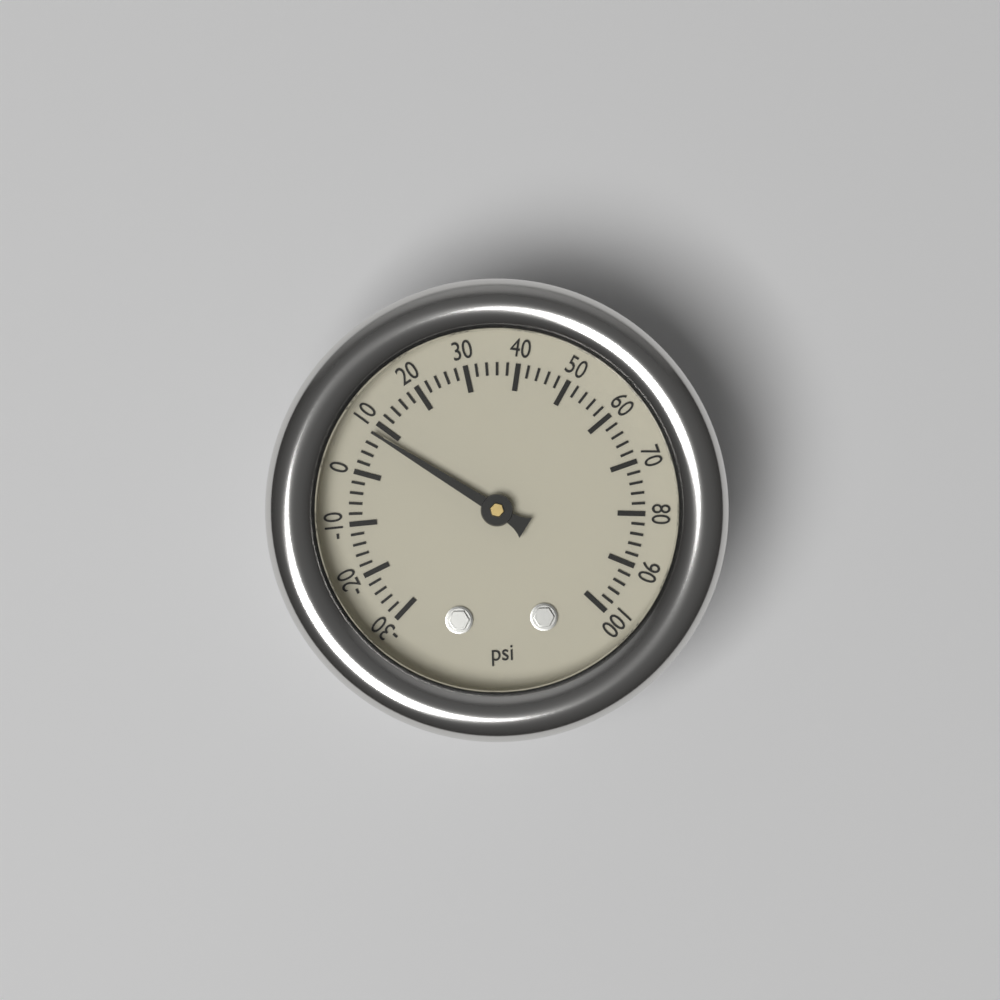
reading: 8 psi
